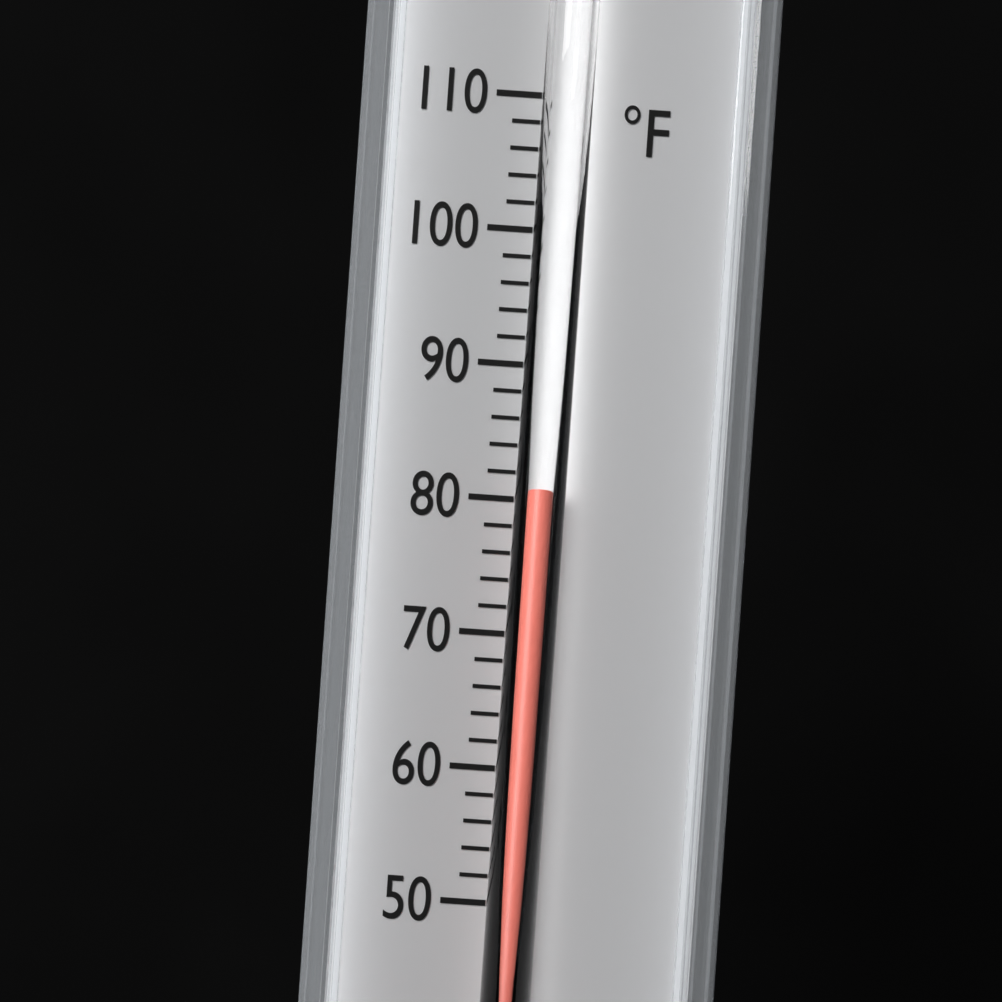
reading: 81 °F
